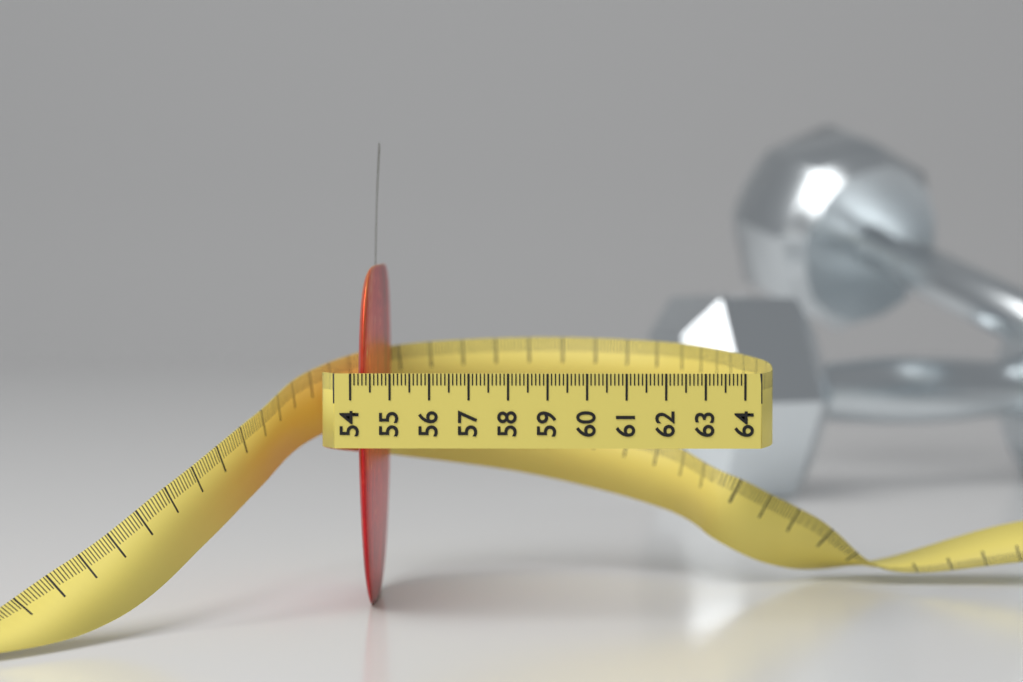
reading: 54.6 (no unit)
